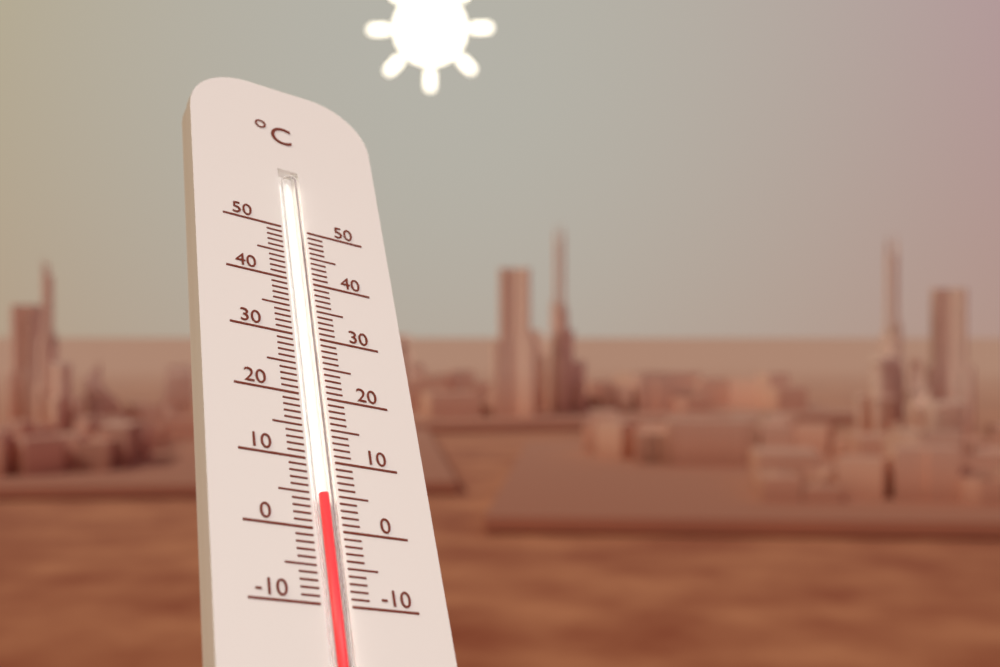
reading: 5 °C
